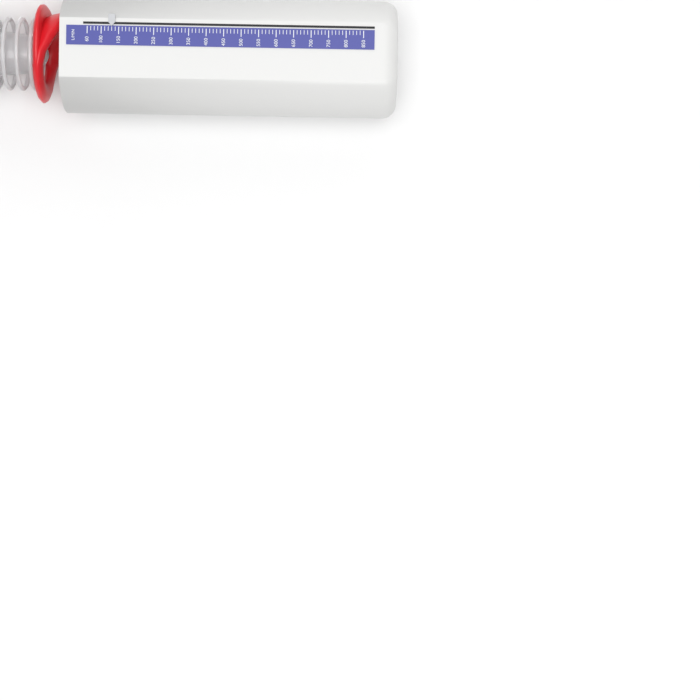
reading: 130 L/min
